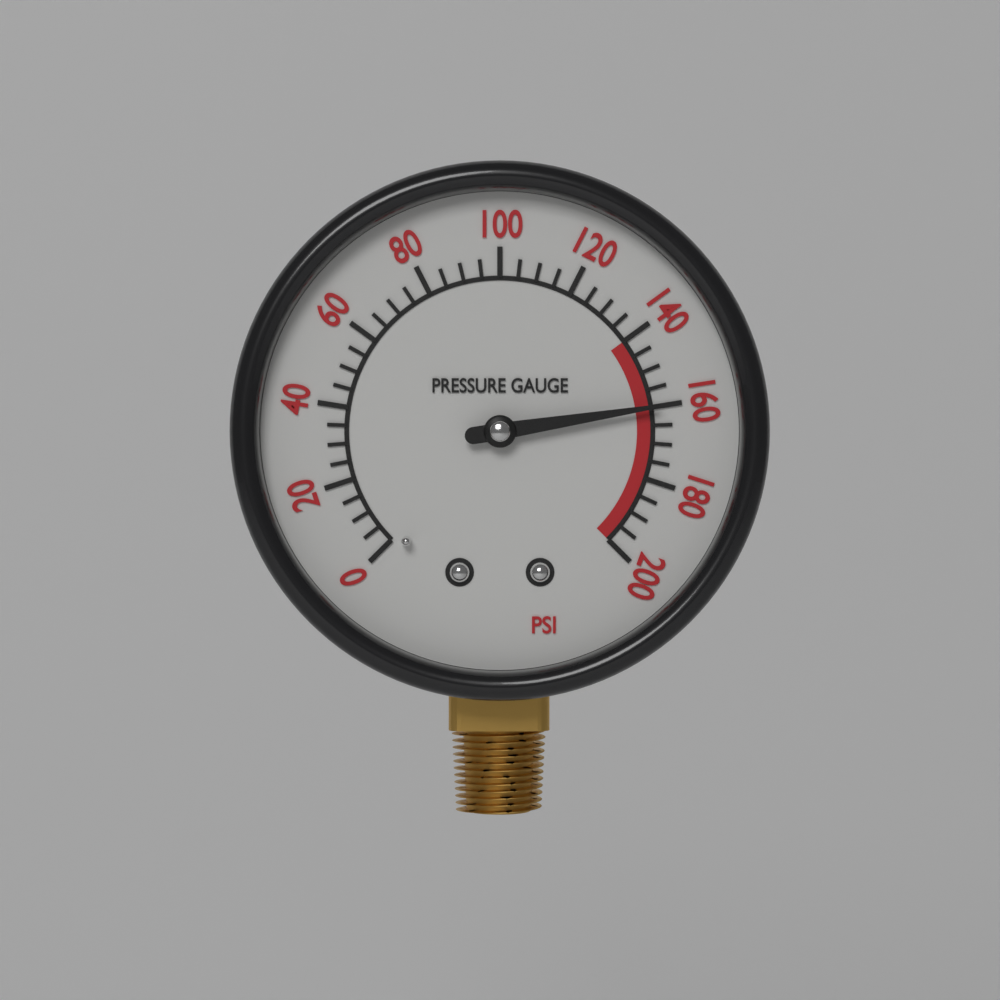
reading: 160 psi
